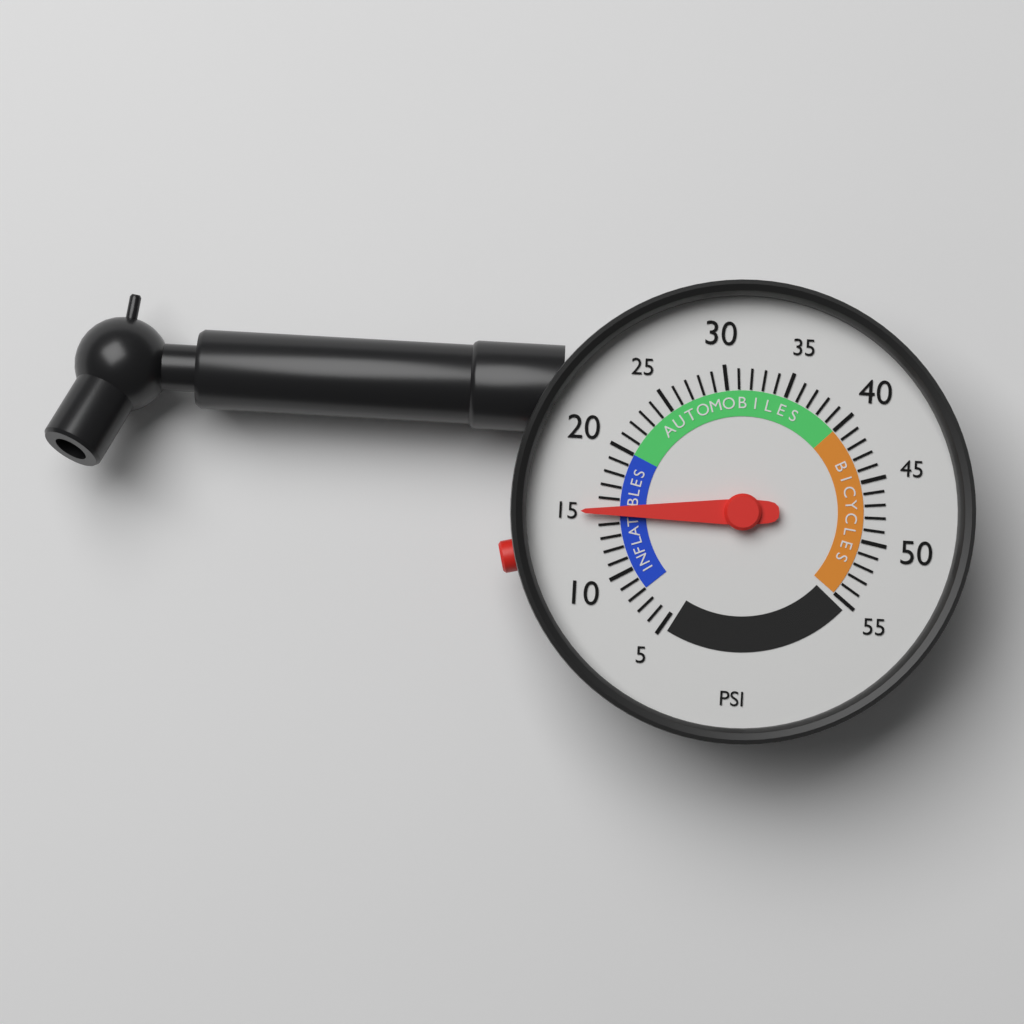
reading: 15 psi
